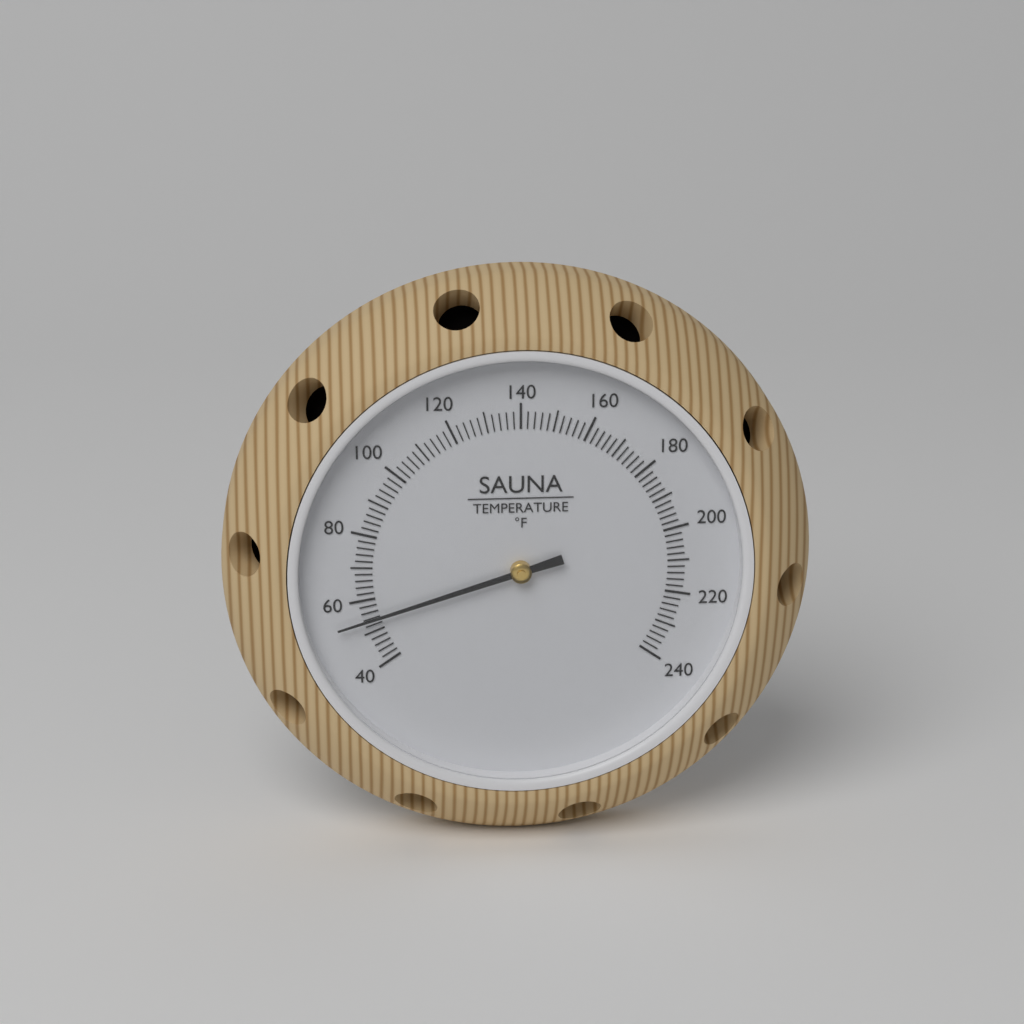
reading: 54 °F
